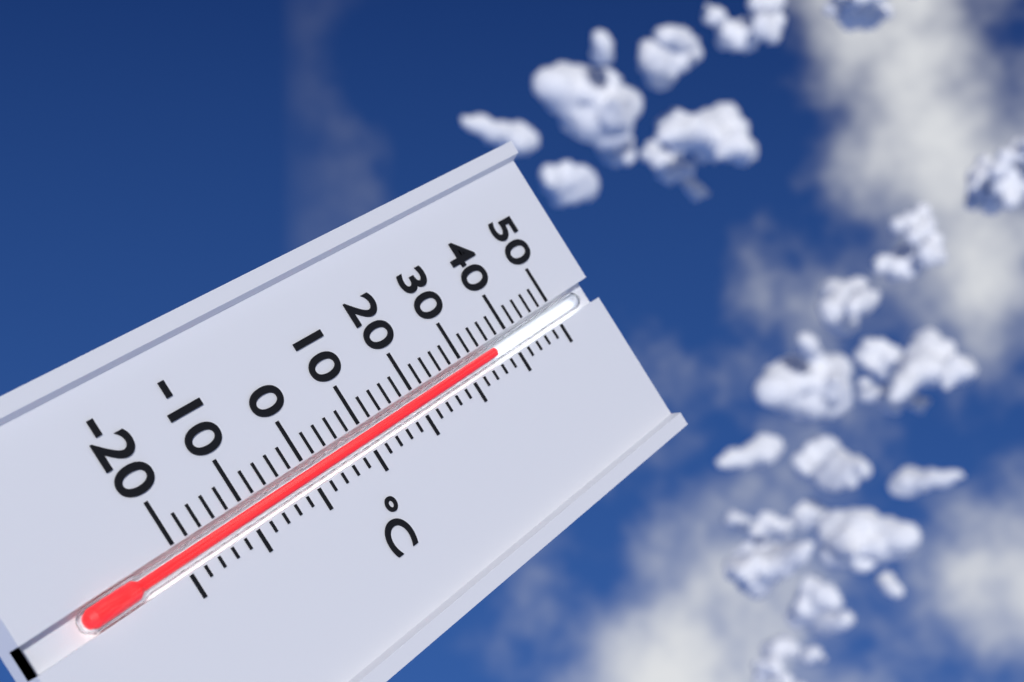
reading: 36 °C
